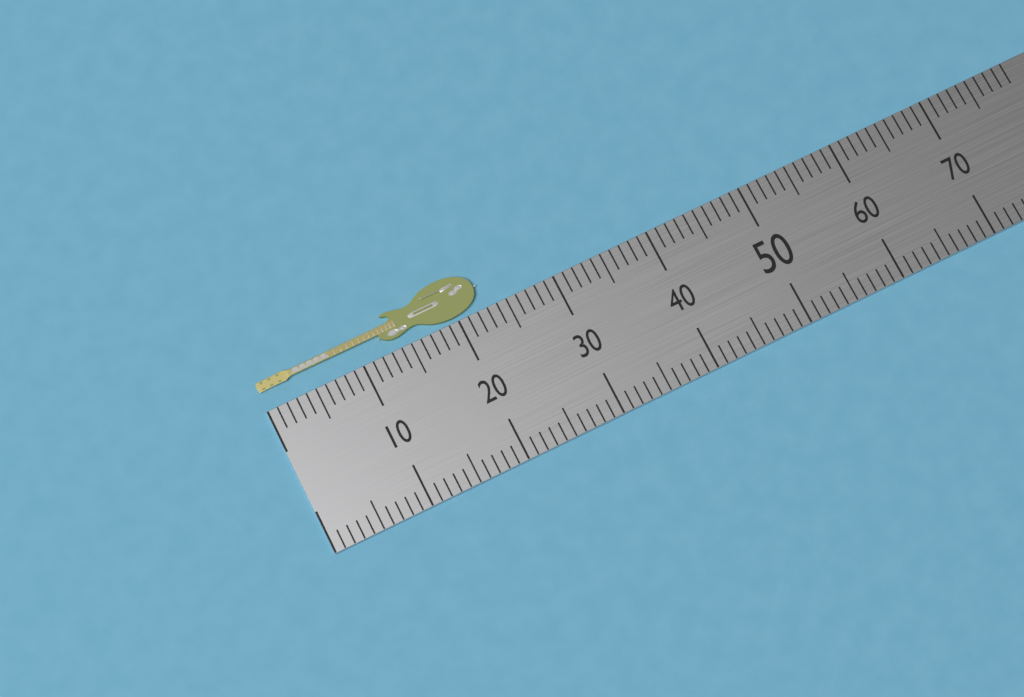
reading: 23 (no unit)
